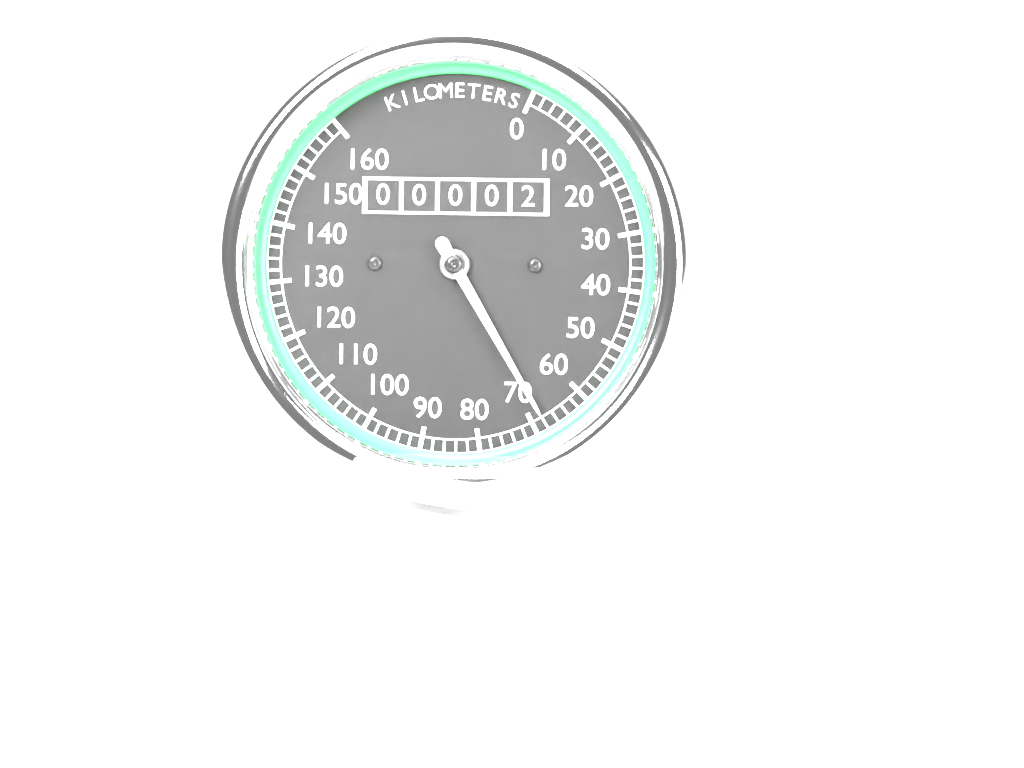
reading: 68 km/h
